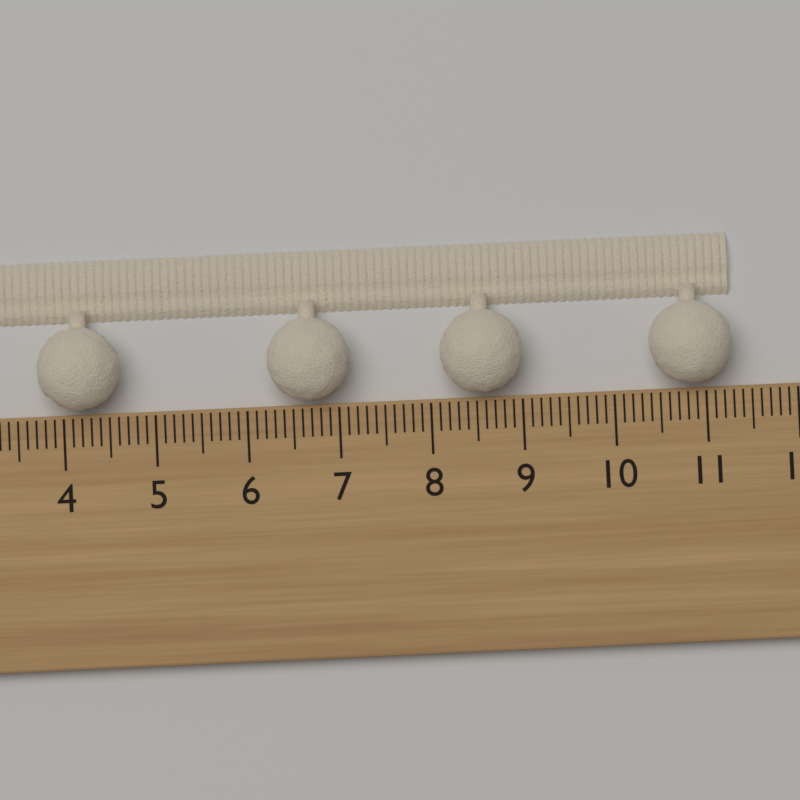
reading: 11.3 cm
